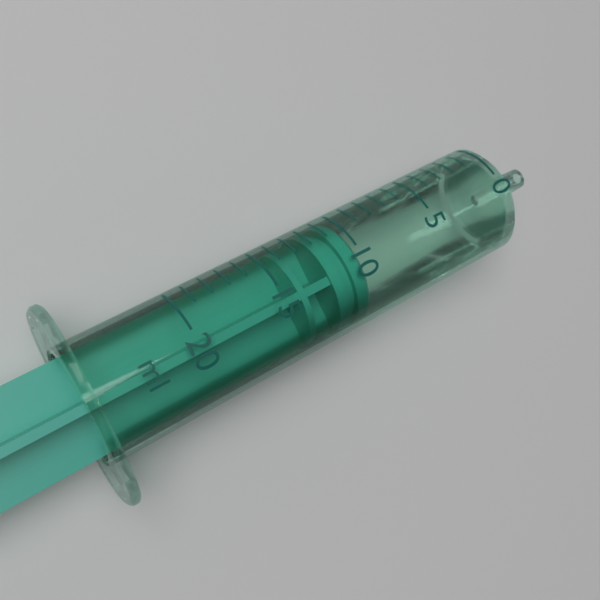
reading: 10 ml
